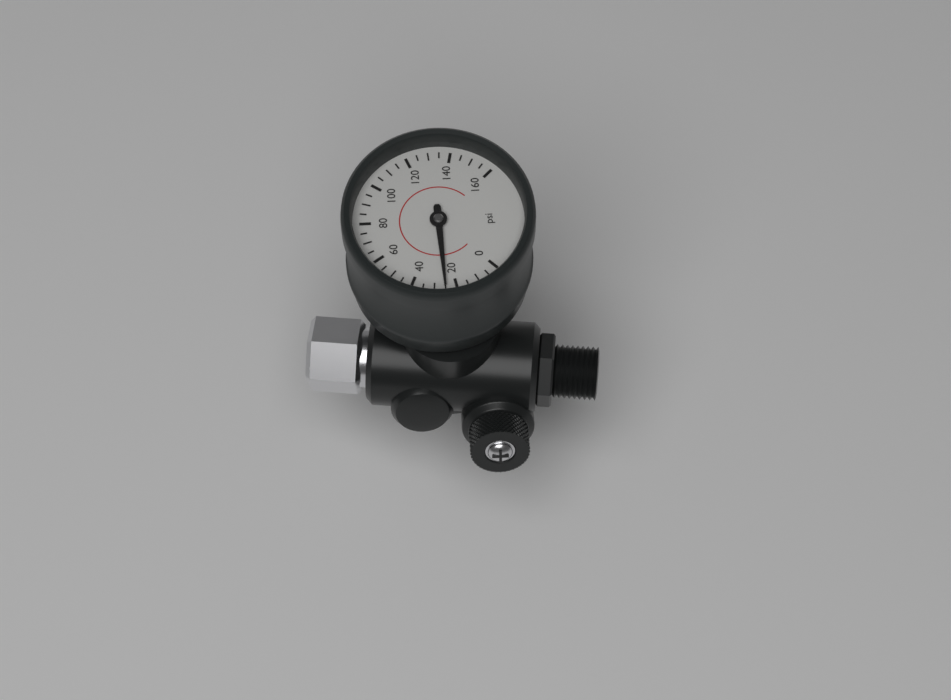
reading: 25 psi
